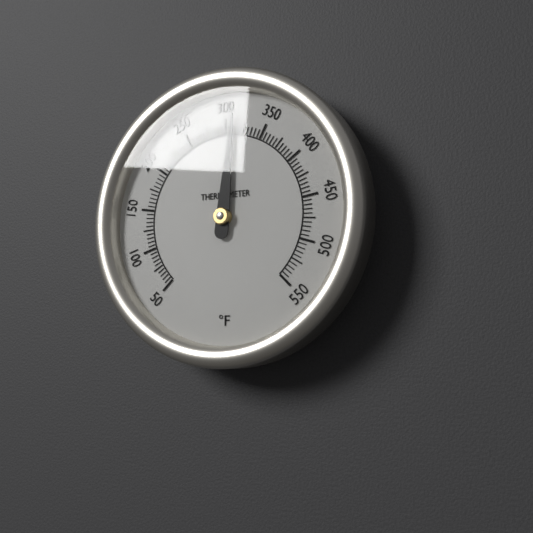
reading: 310 °F
